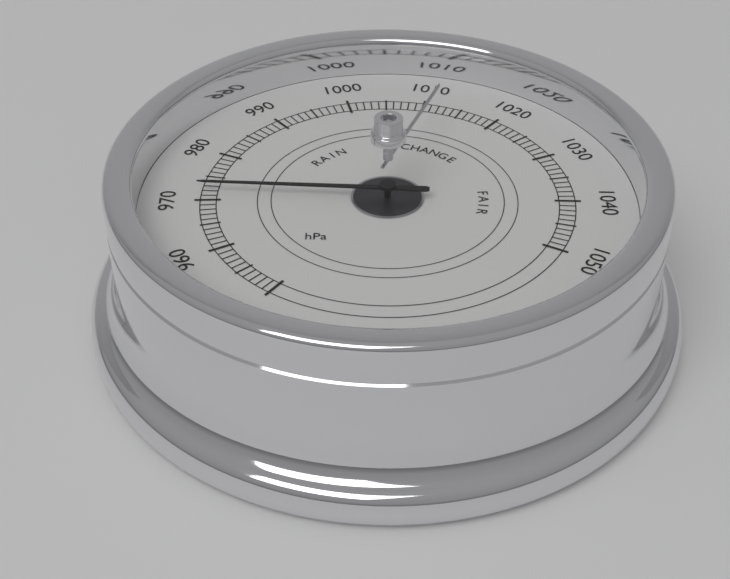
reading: 972 hPa
